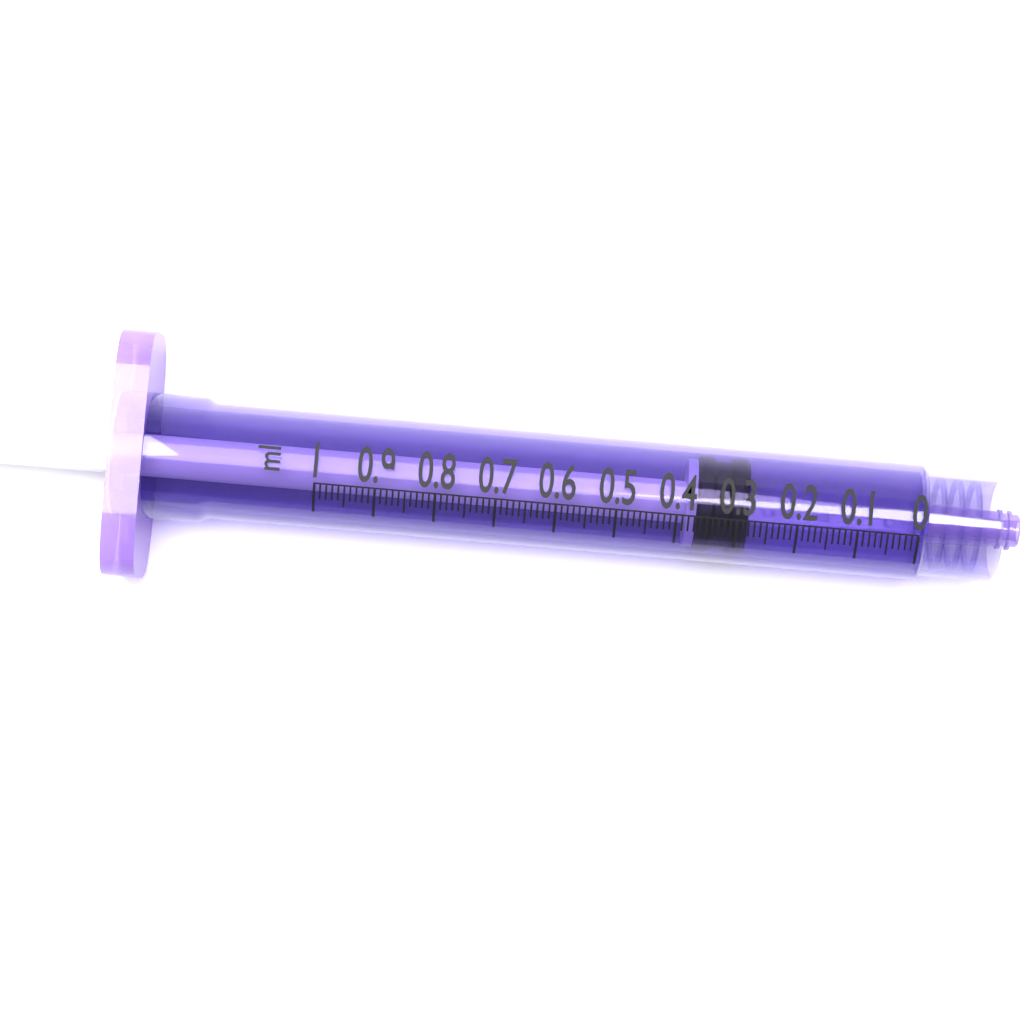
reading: 0.28 ml
